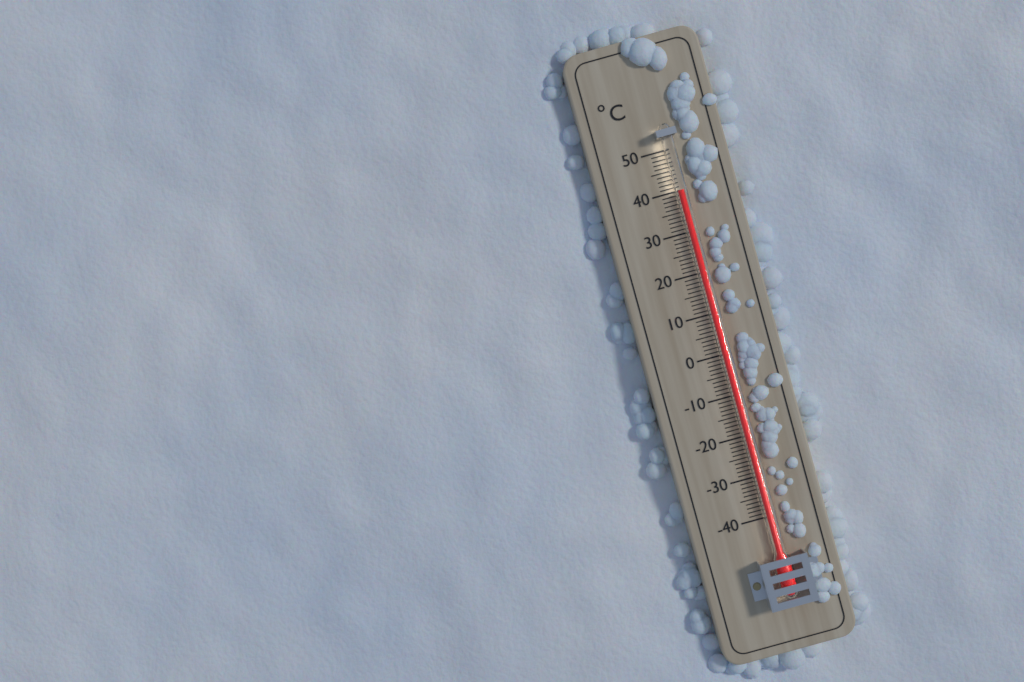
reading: 40 °C
